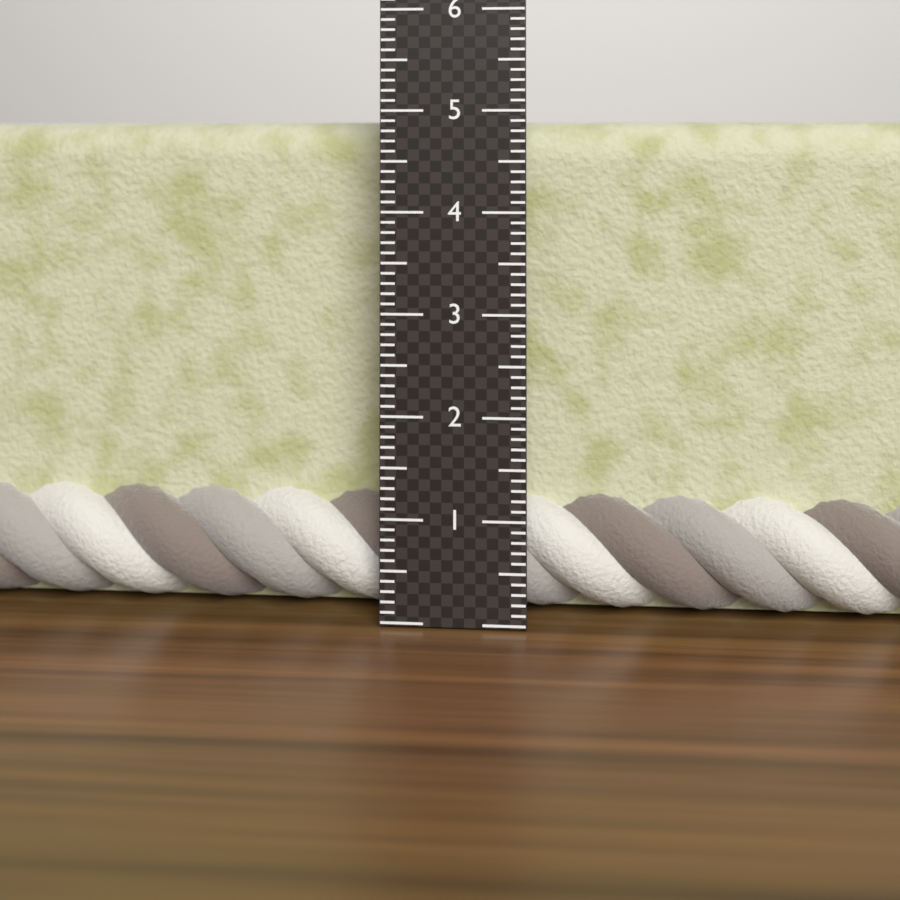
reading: 4.9 cm
